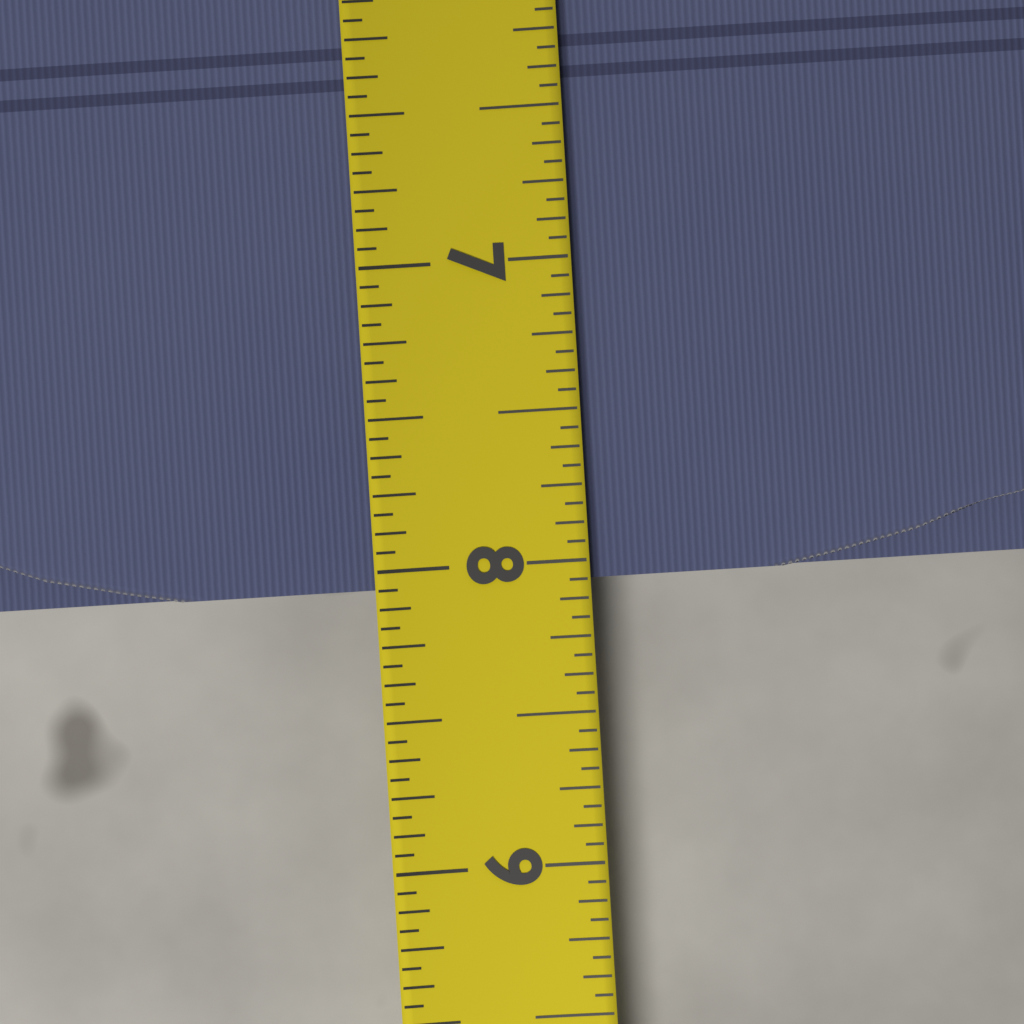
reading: 8.0625 (no unit)
